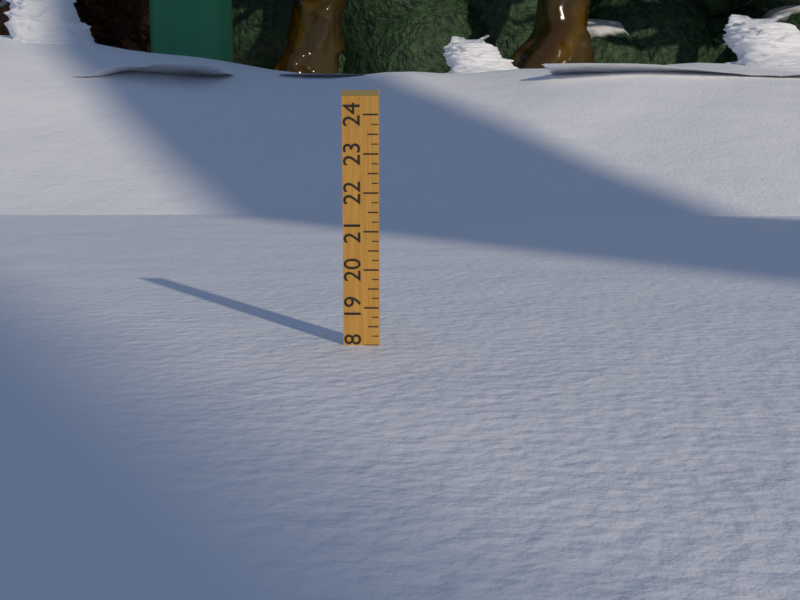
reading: 18.00 (no unit)
